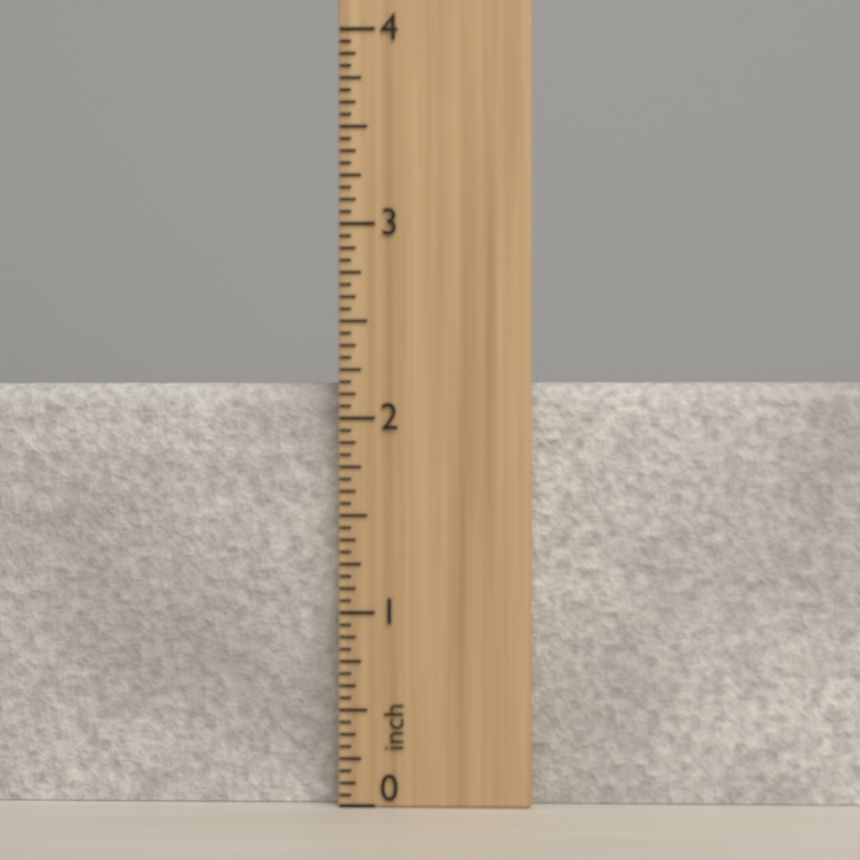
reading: 2.1875 inch
